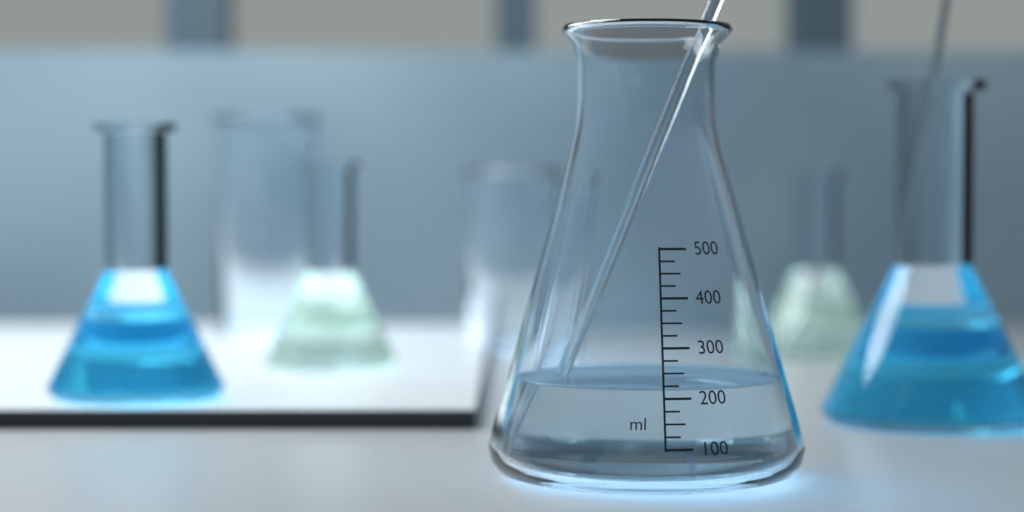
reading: 220 ml
